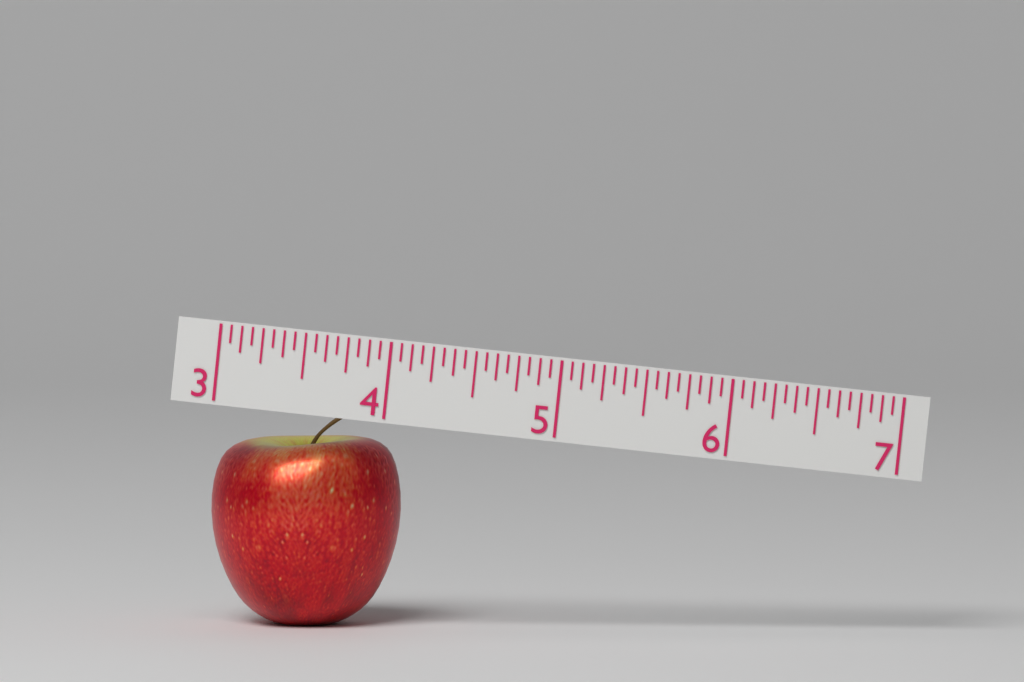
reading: 4.1250 (no unit)
